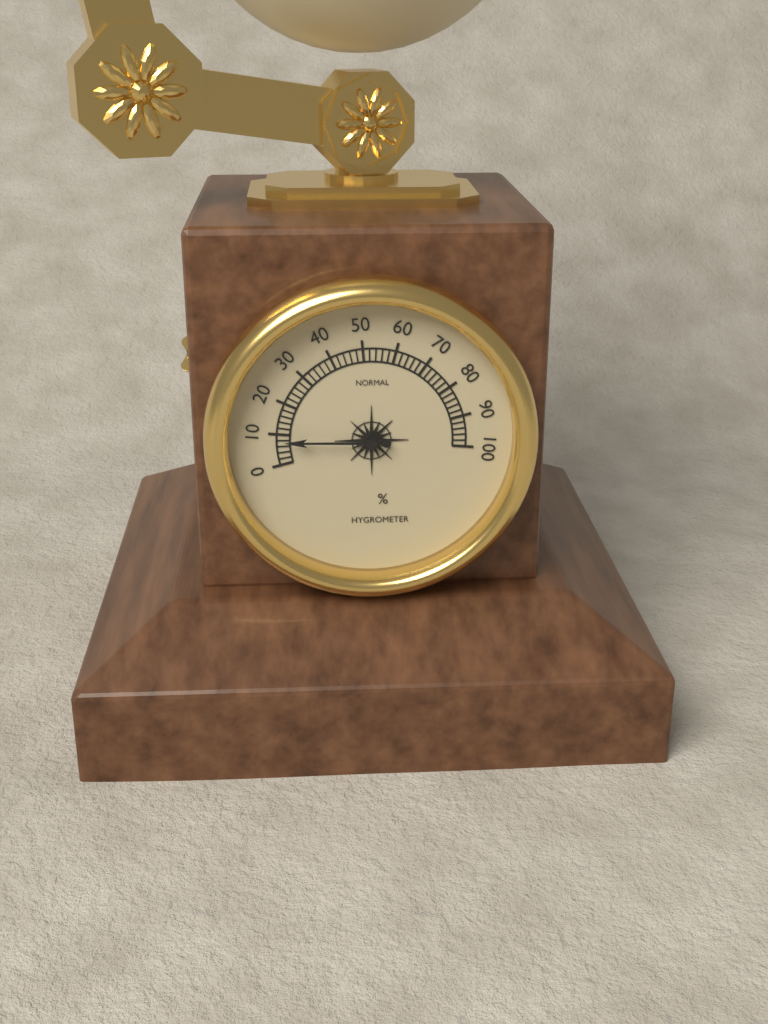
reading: 8 %
